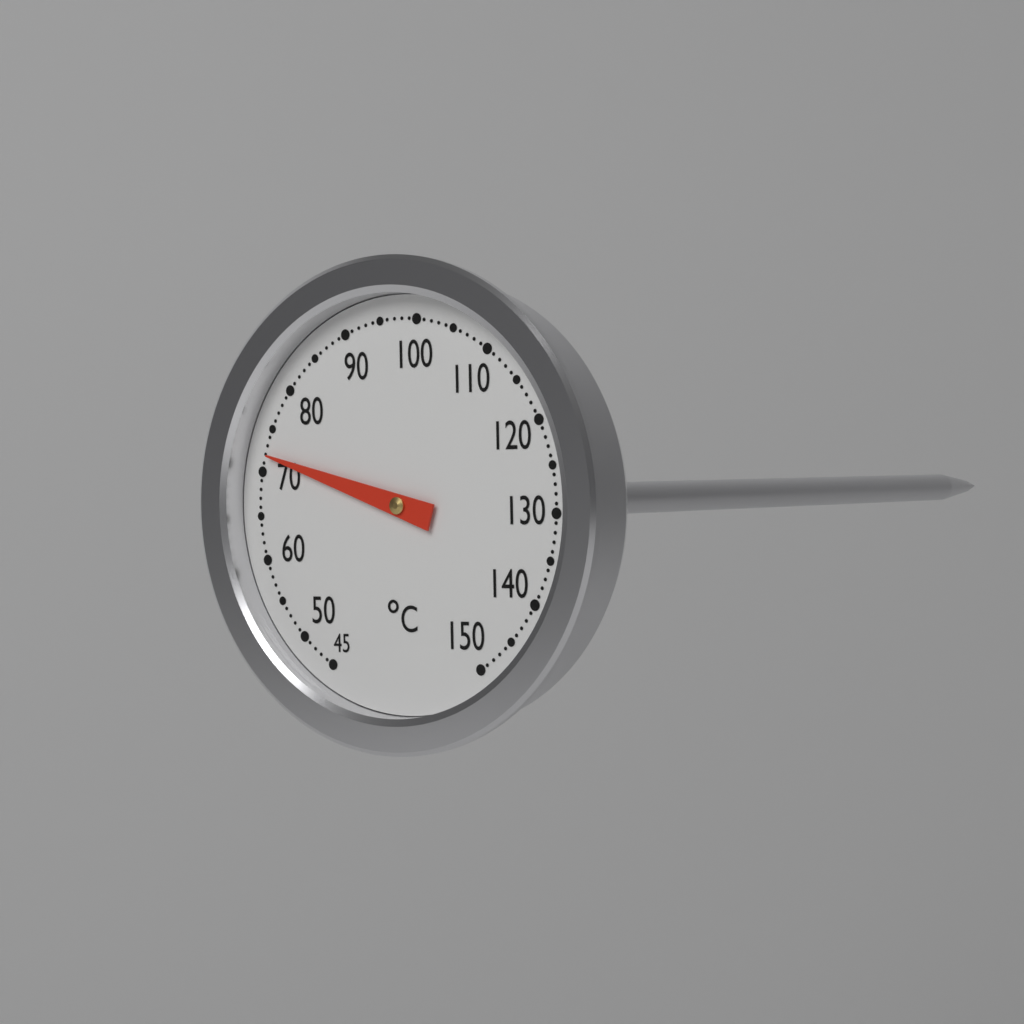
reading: 72 °C
